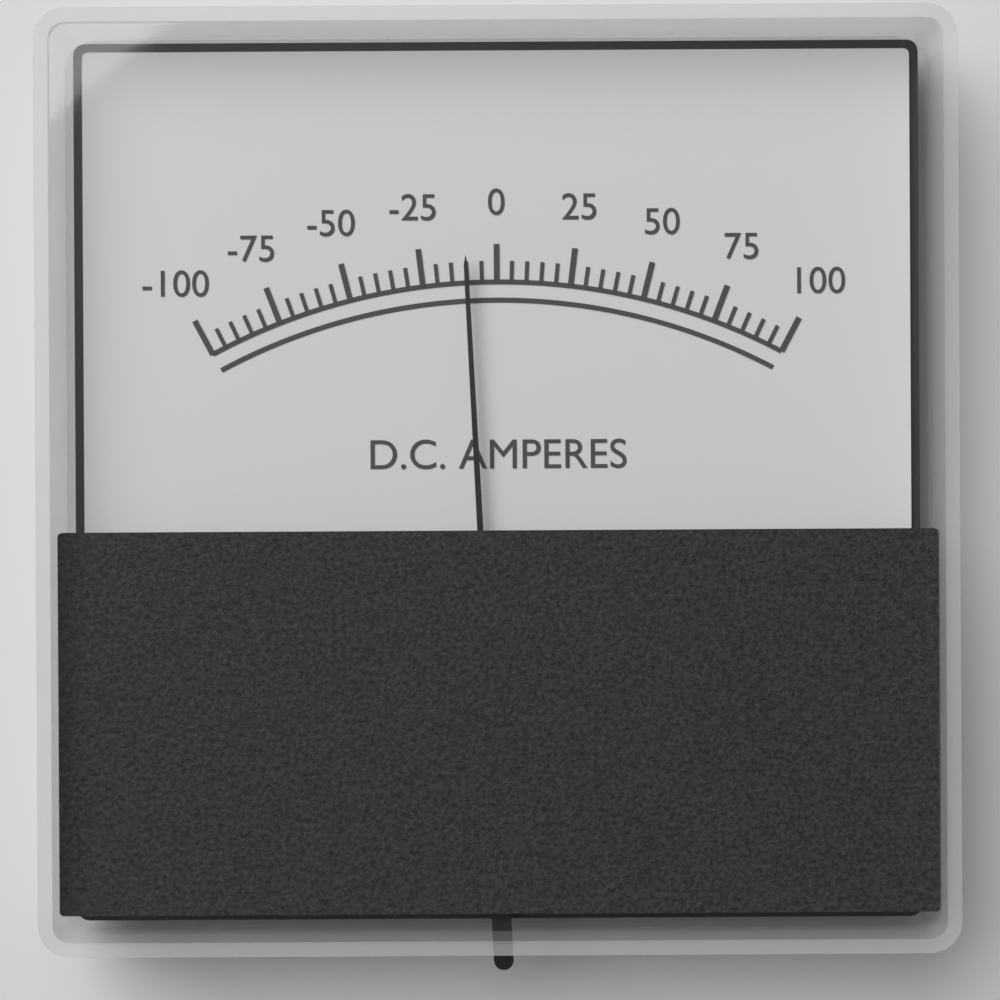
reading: -10 A
